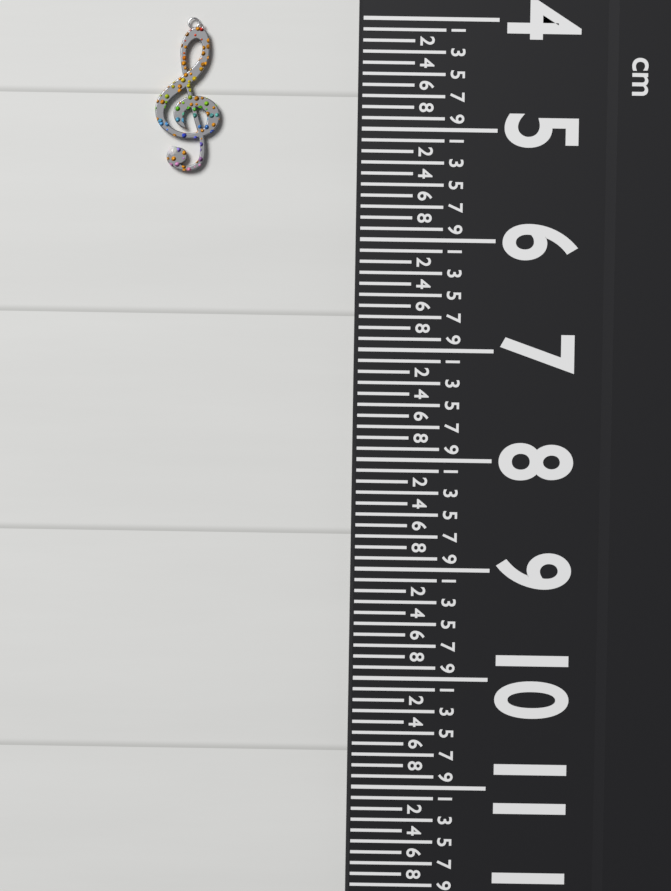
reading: 5.4 cm
